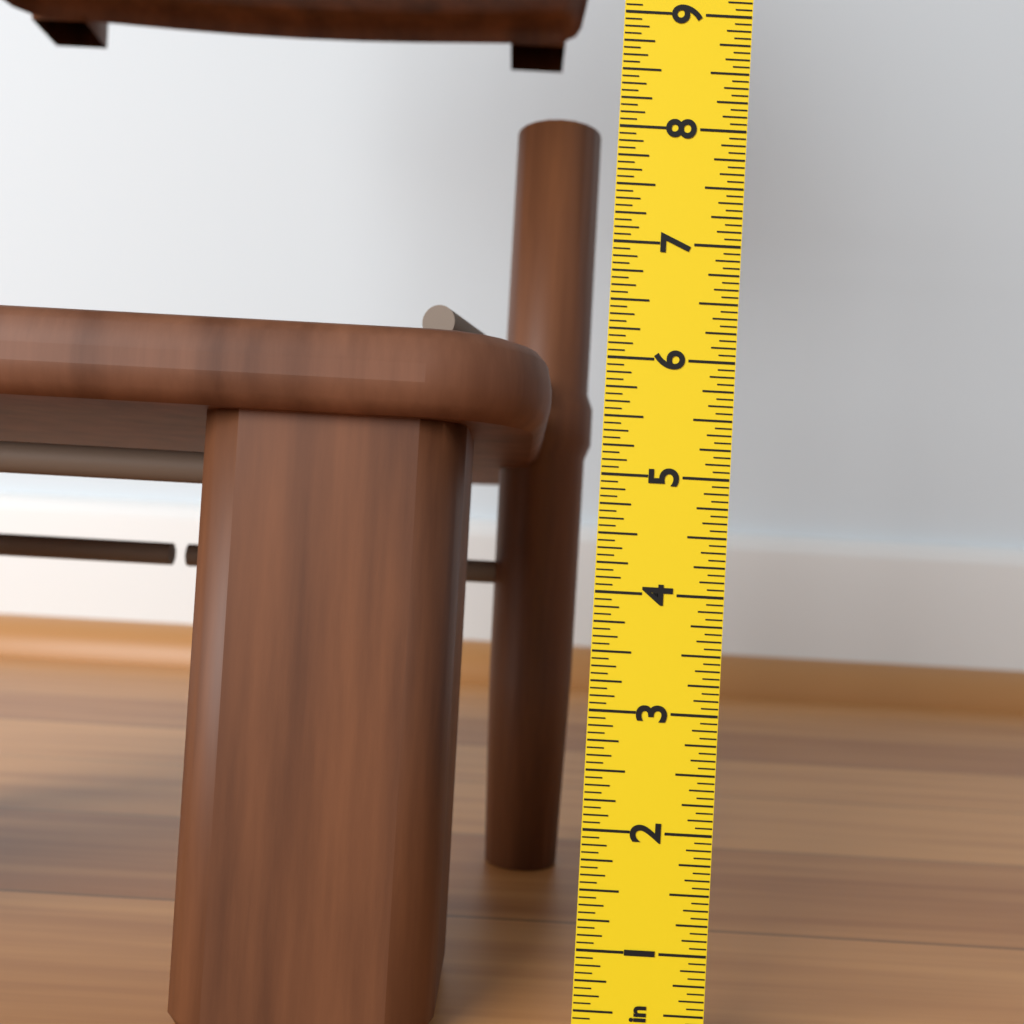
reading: 6.1875 in
